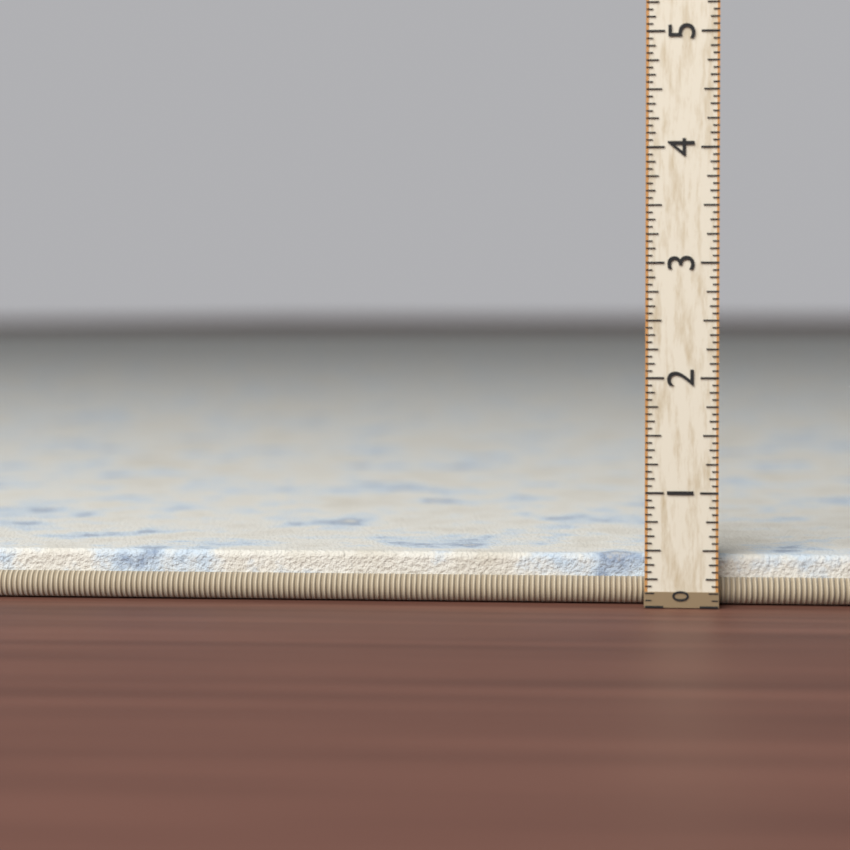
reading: 0.4375 (no unit)
